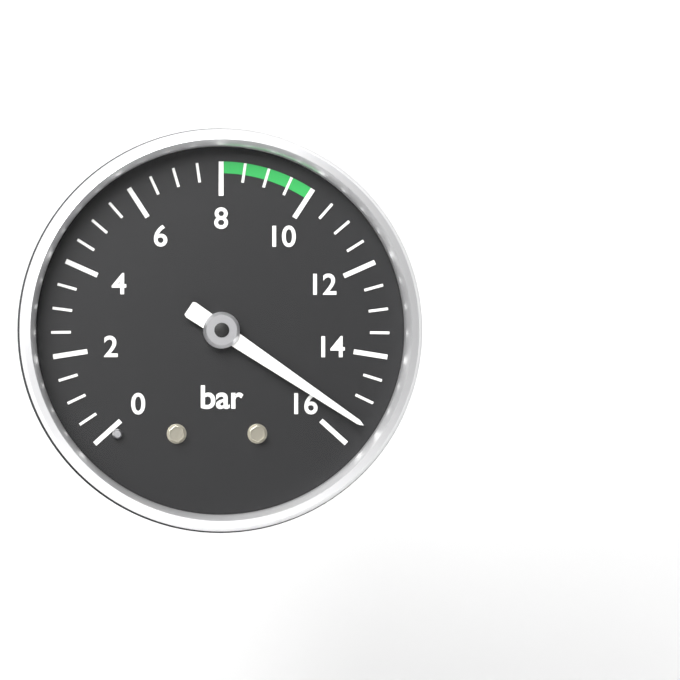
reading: 15.5 bar
